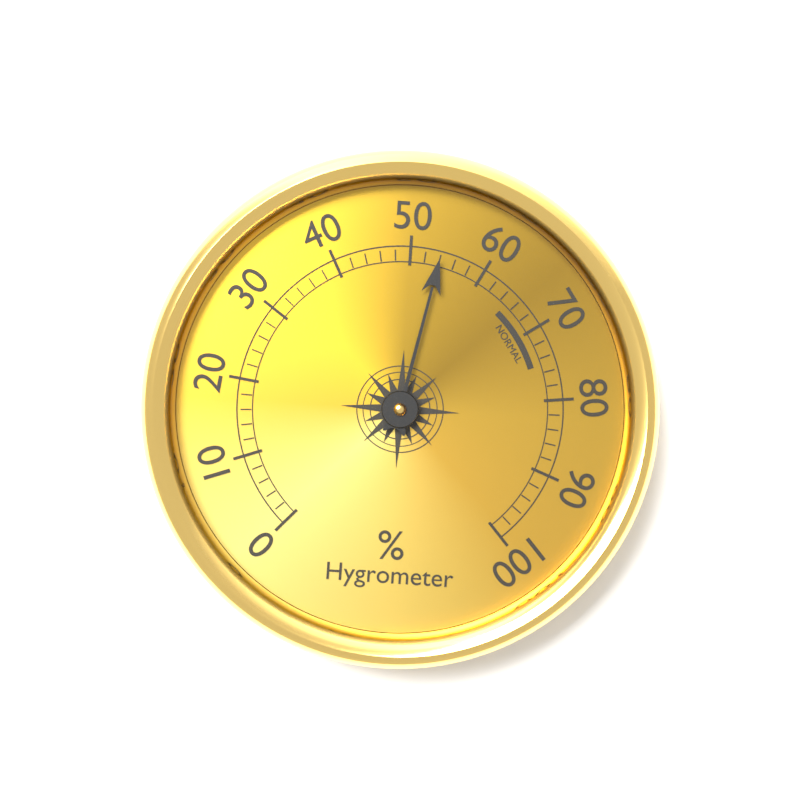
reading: 54 %
